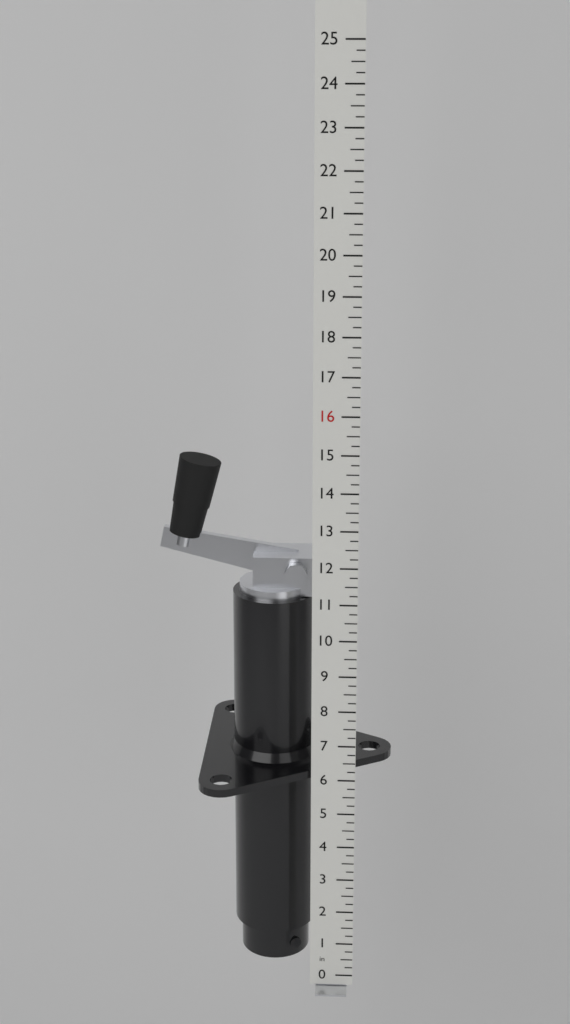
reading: 14.50 in
